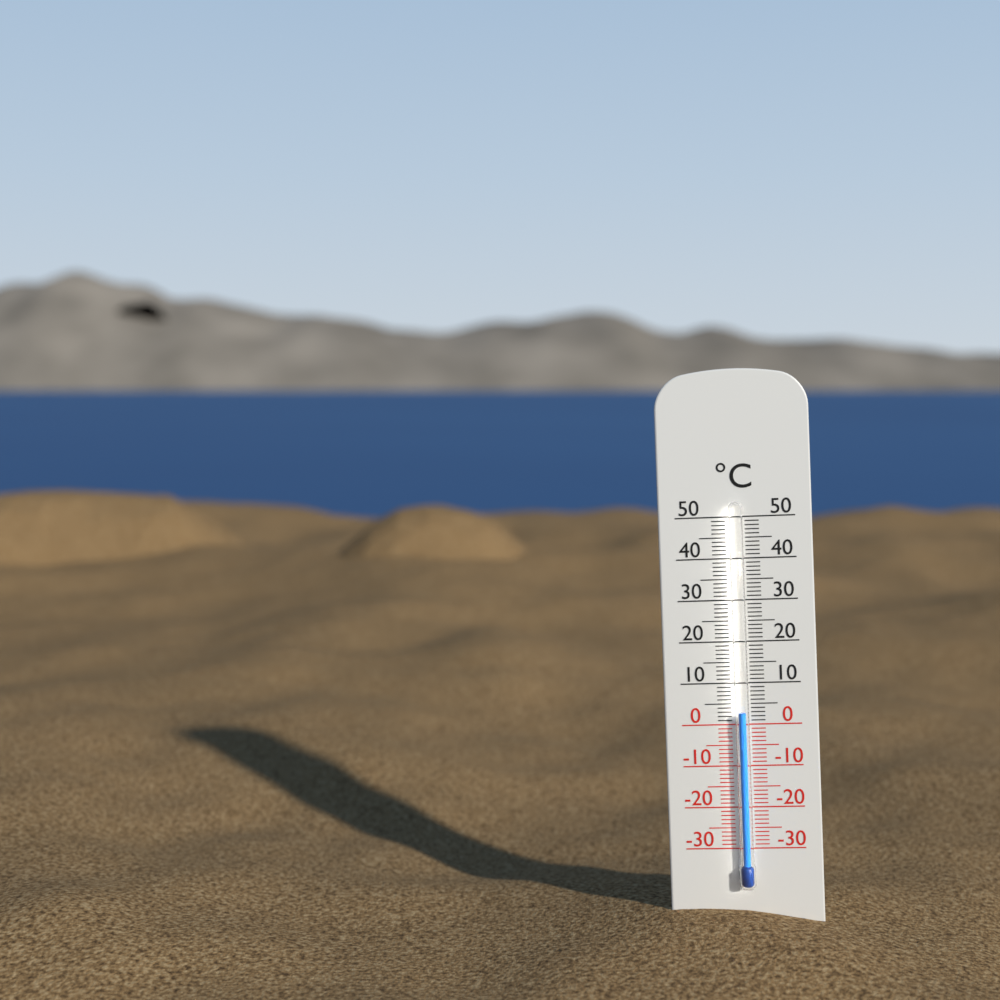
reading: 3 °C
